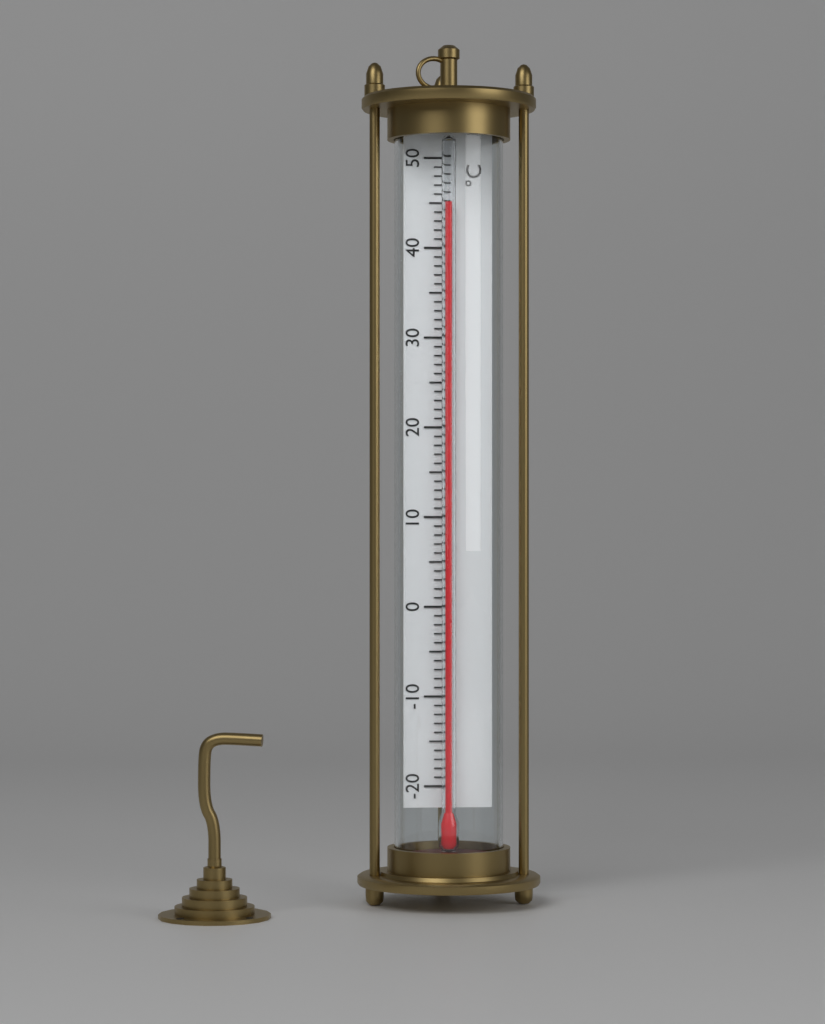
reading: 45 °C
